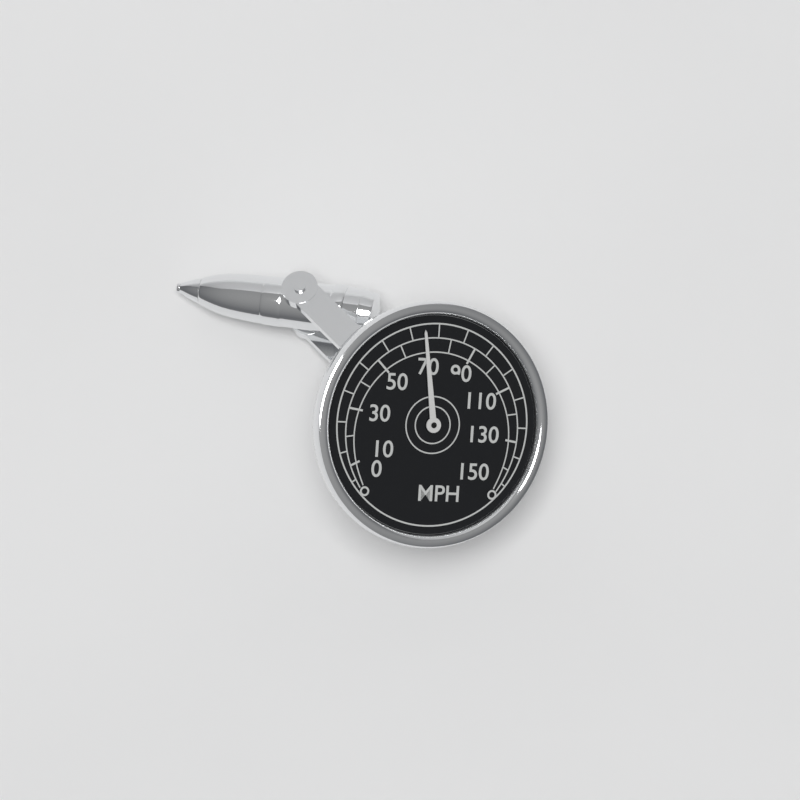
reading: 70 MPH
